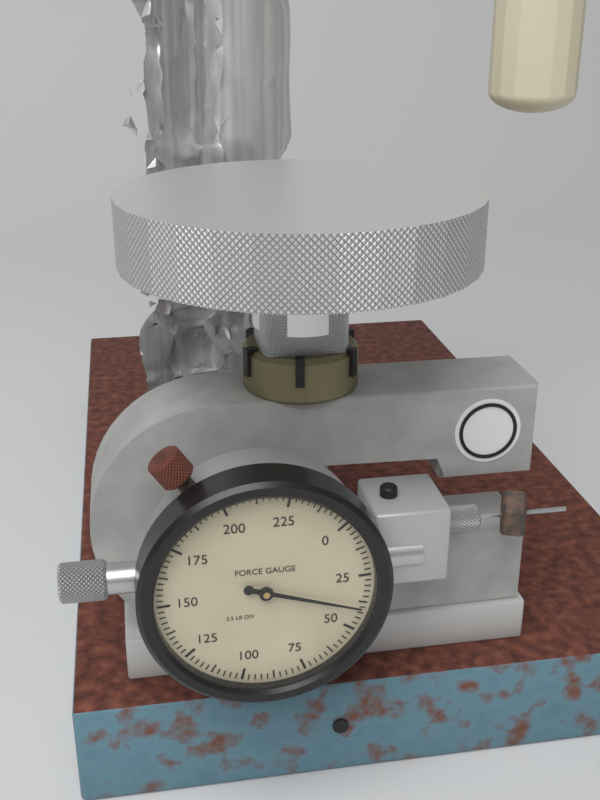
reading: 40.0 lb
